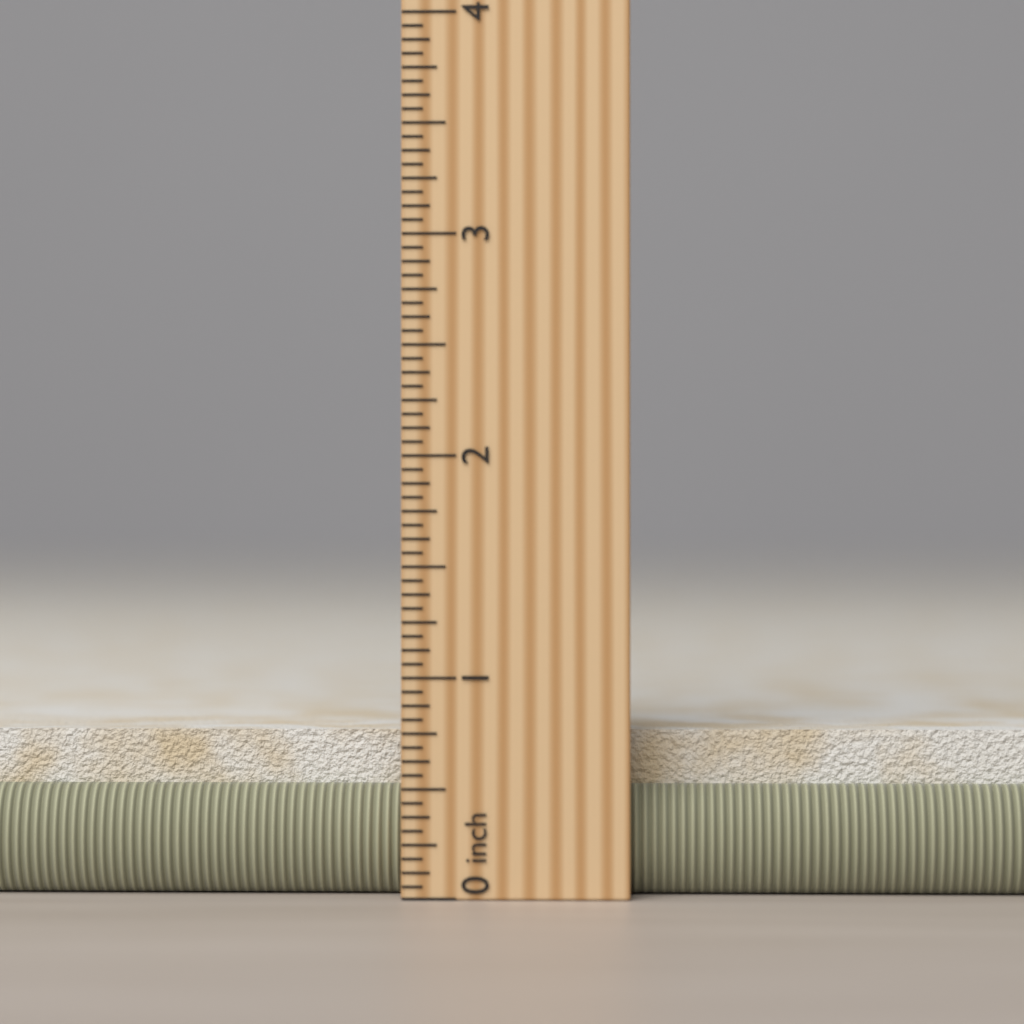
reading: 0.8125 in
